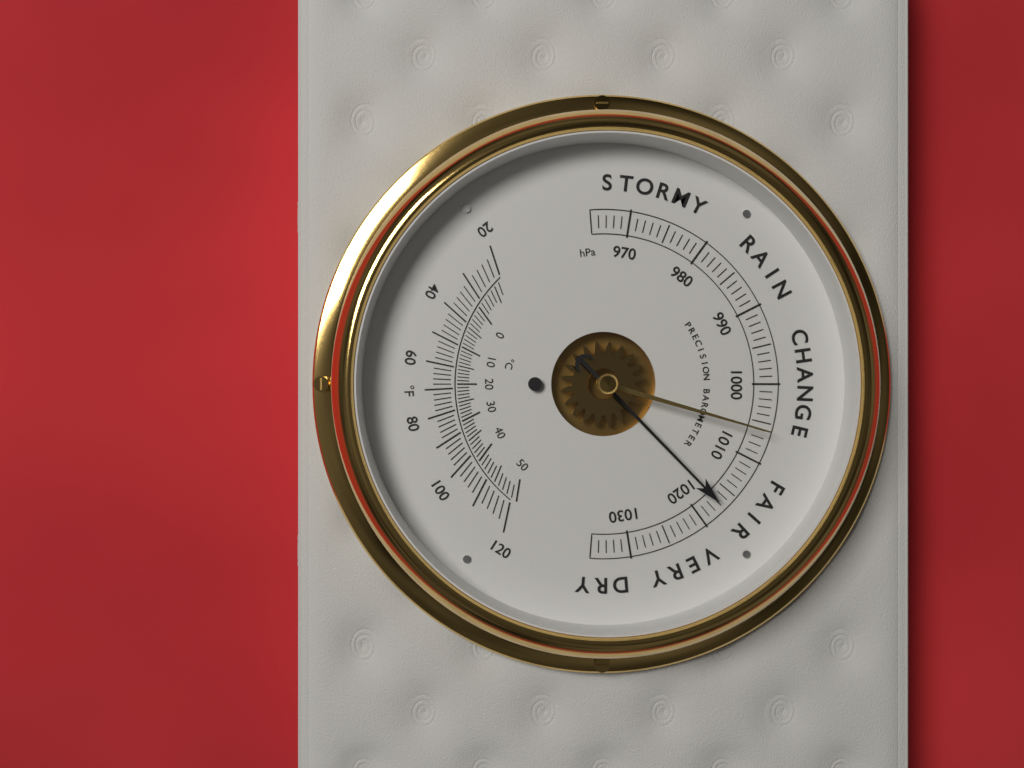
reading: 1017 hPa
